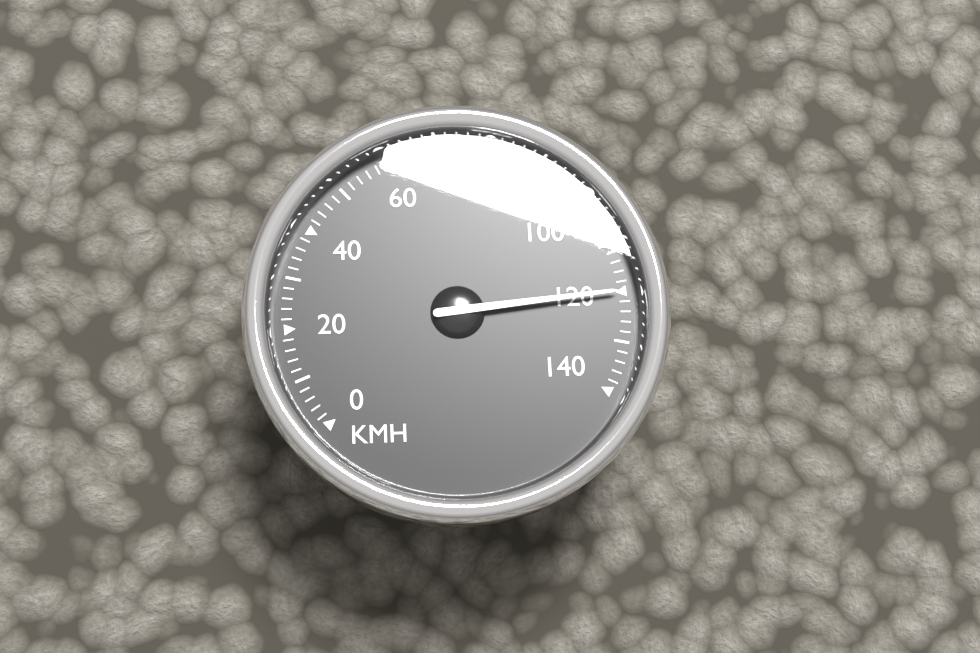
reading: 120 km/h
